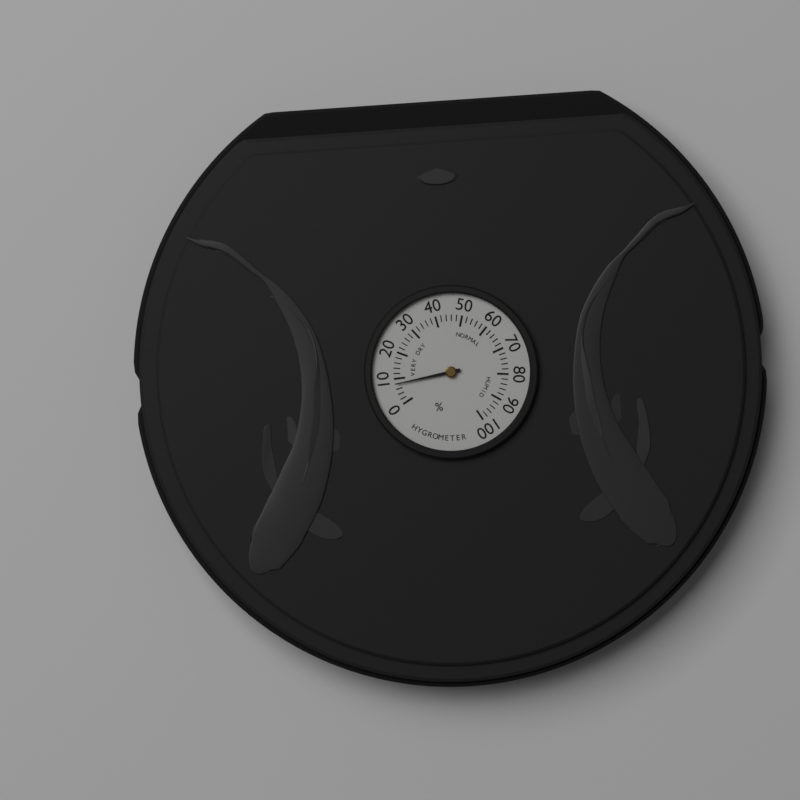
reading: 8 %
